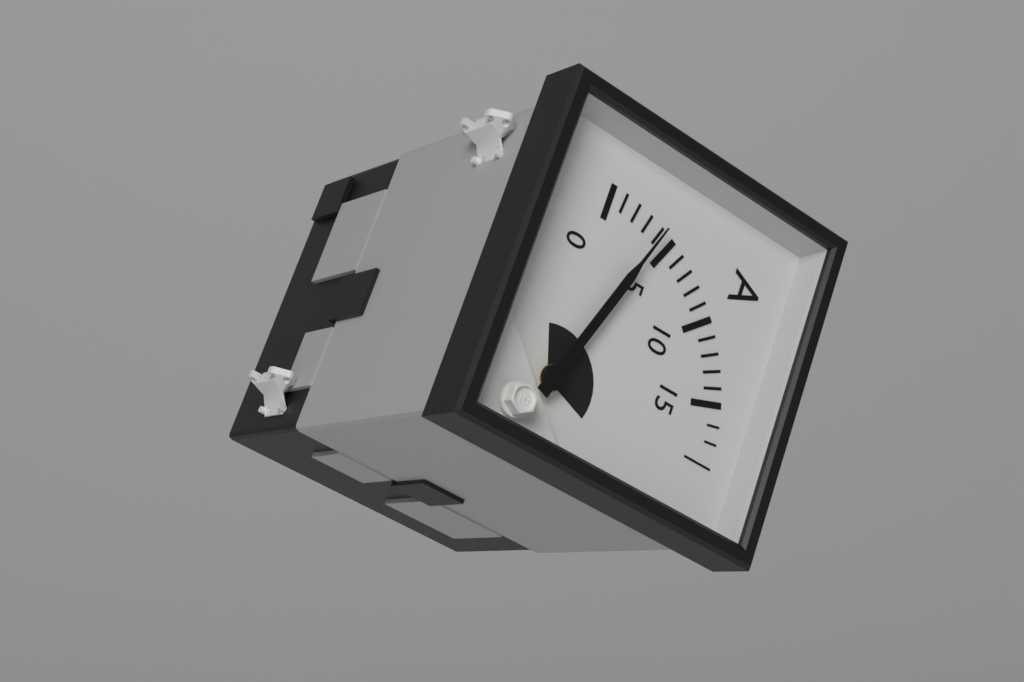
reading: 4 A
